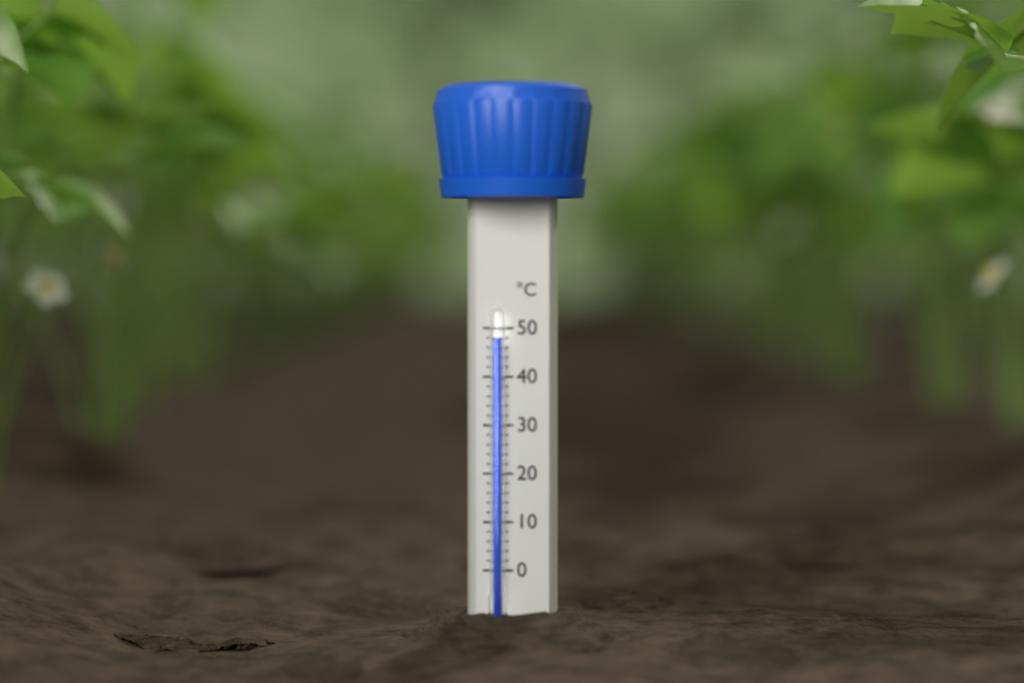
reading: 48 °C
